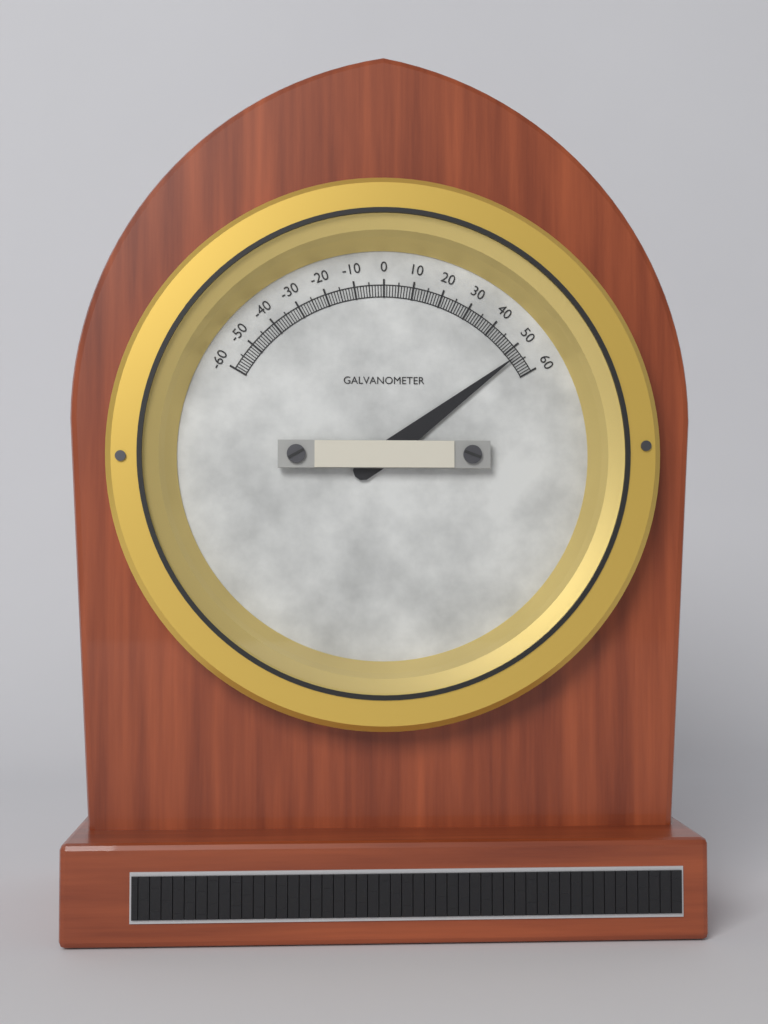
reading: 53 (no unit)
